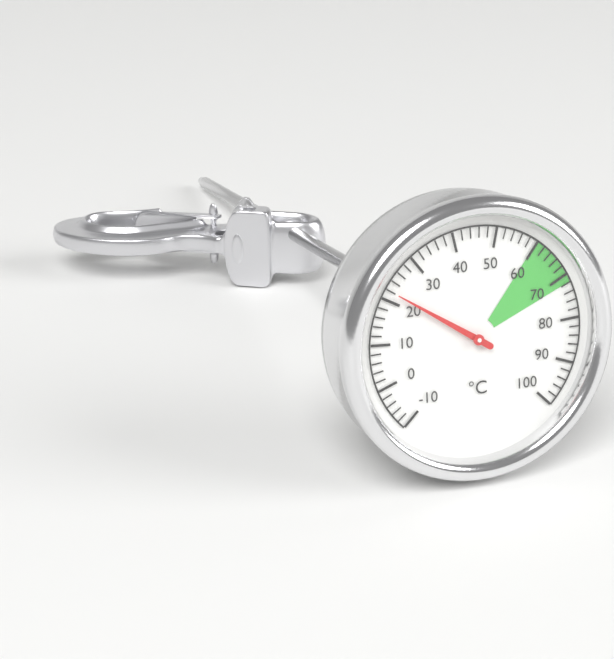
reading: 22 °C
